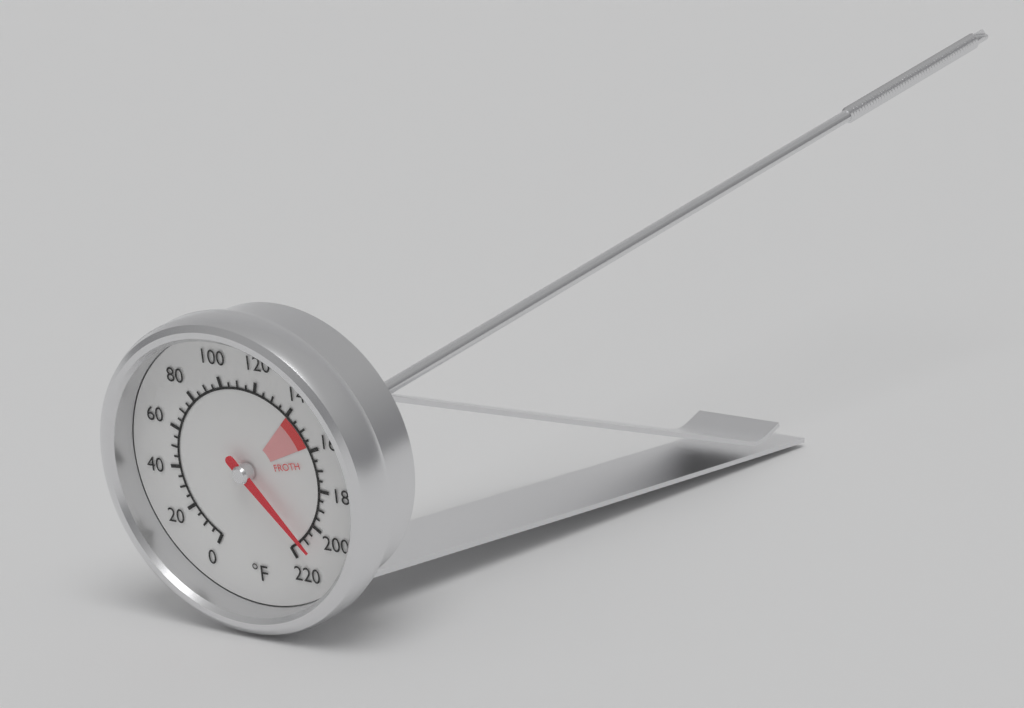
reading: 210 °F
